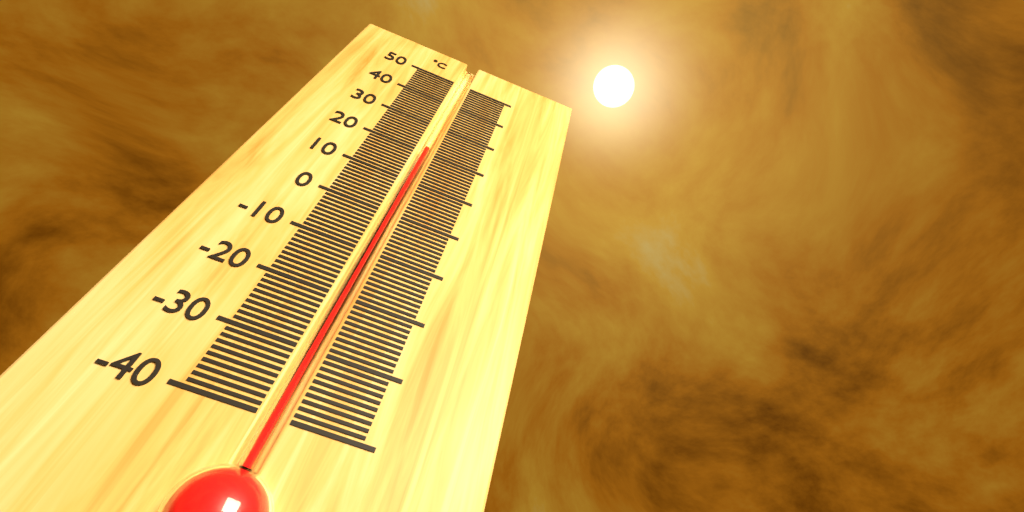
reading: 22 °C
